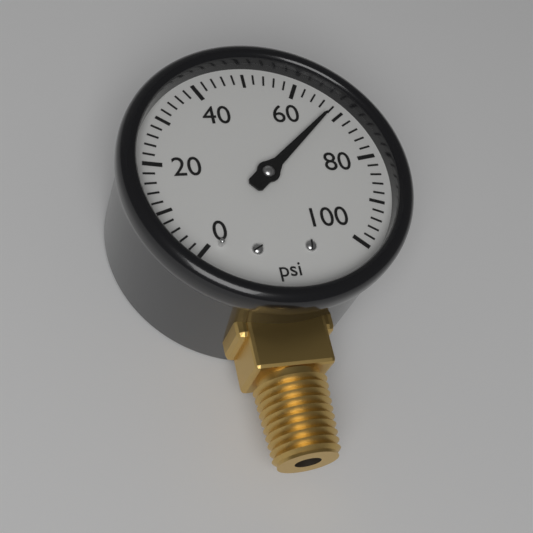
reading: 68 psi
